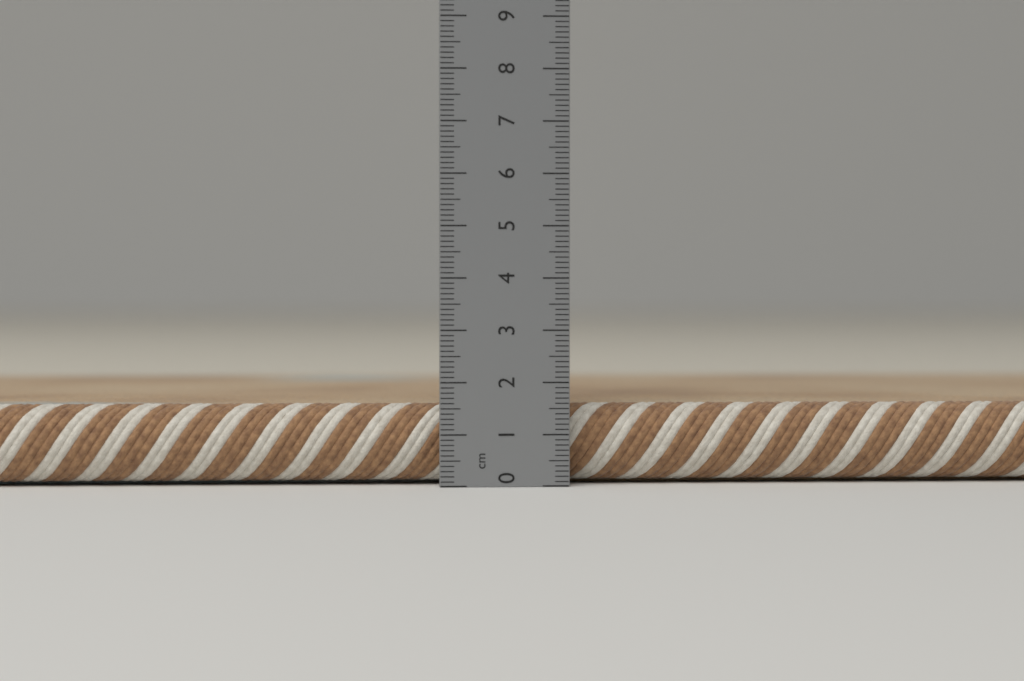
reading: 1.6 cm
